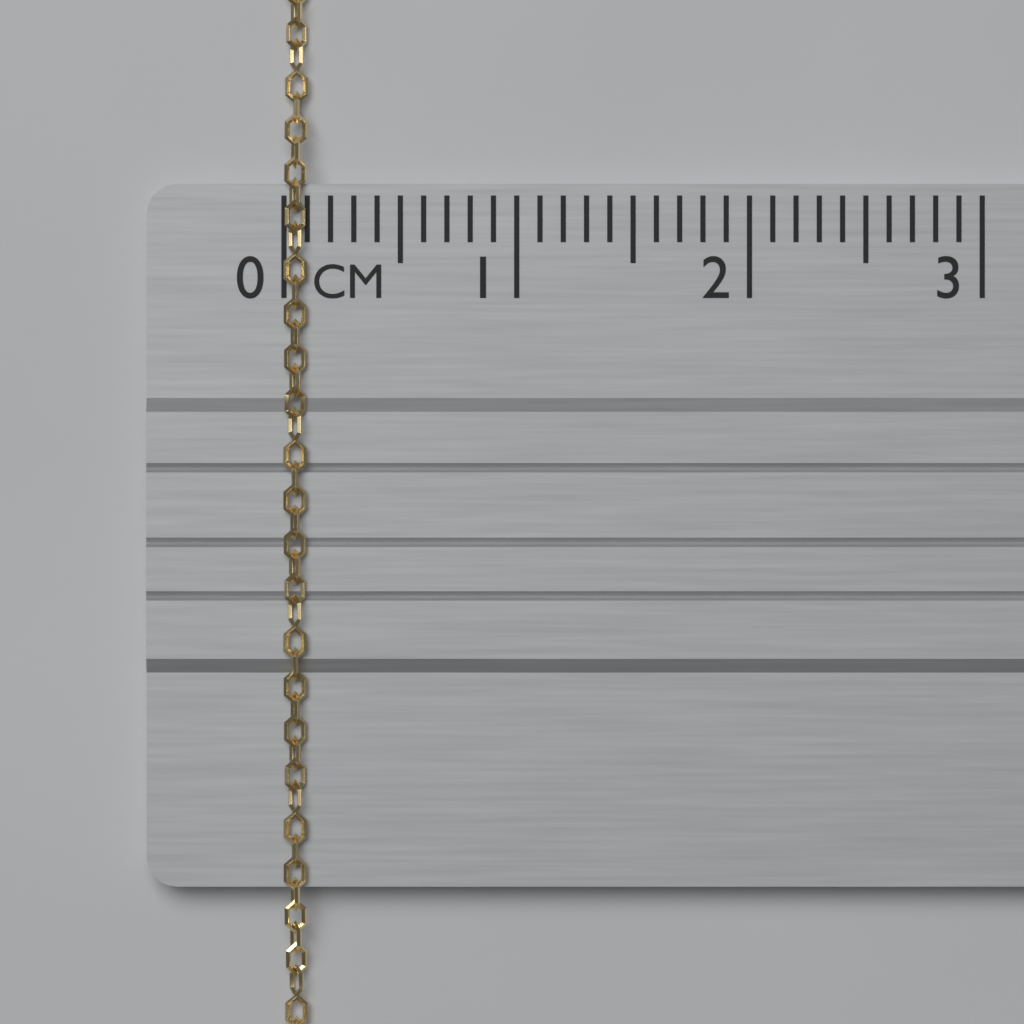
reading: 0.1 cm
